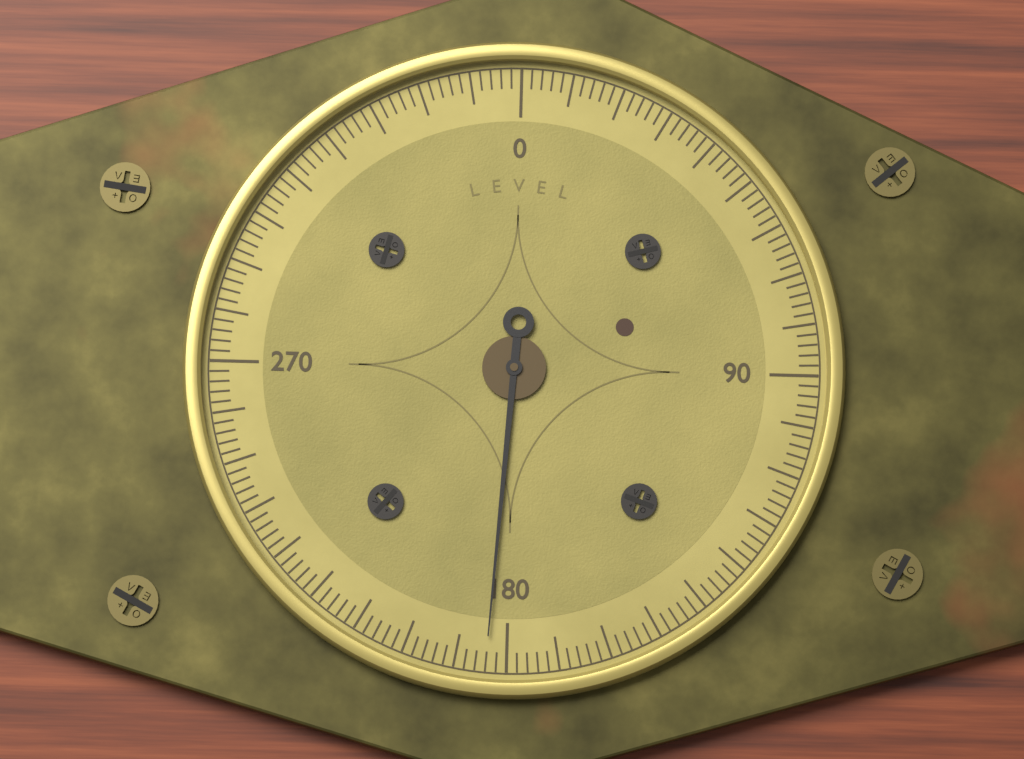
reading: 184 (no unit)
